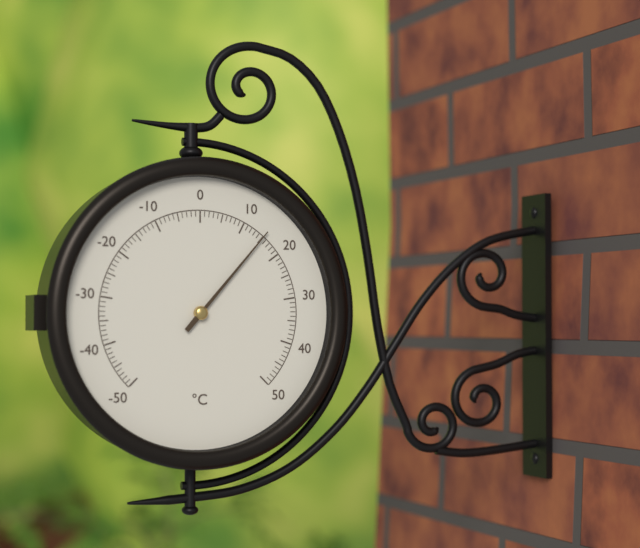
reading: 15 °C
